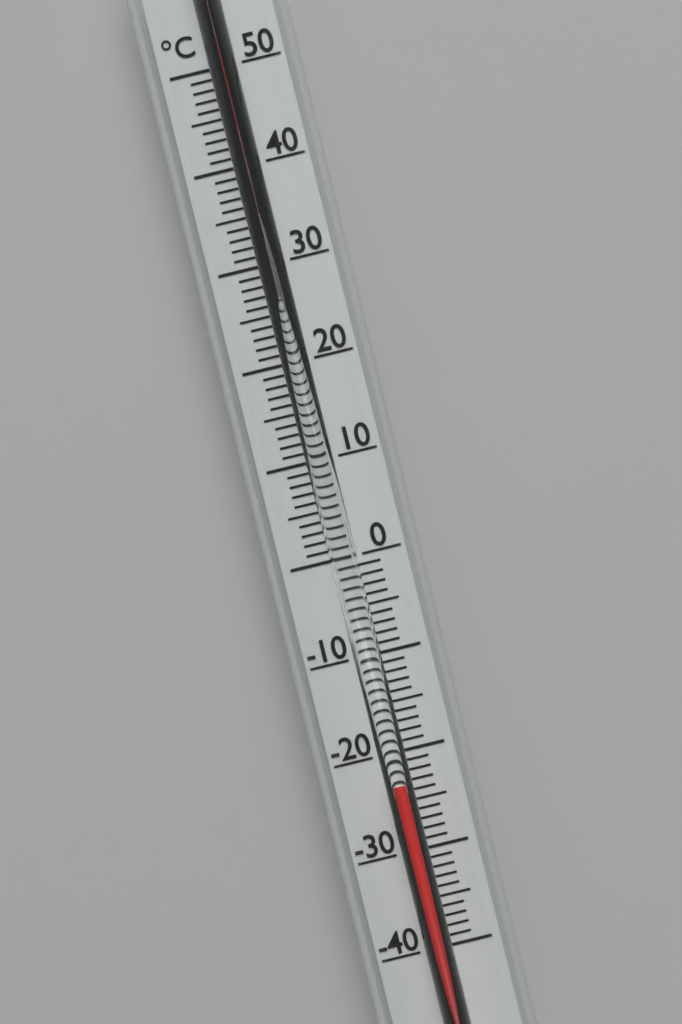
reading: -23 °C
